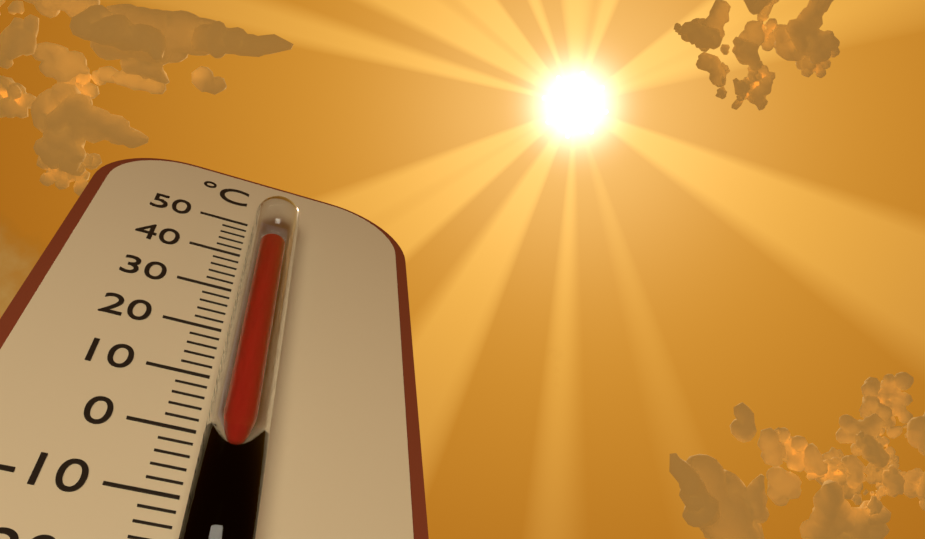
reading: 39 °C
